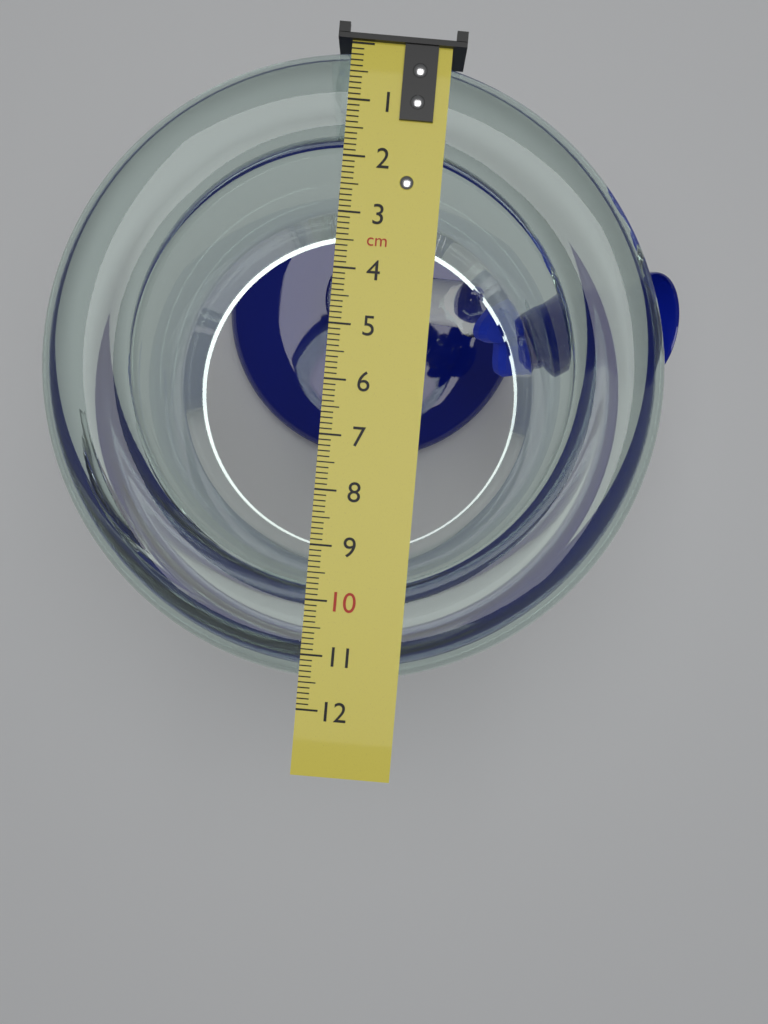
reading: 11.5 cm
